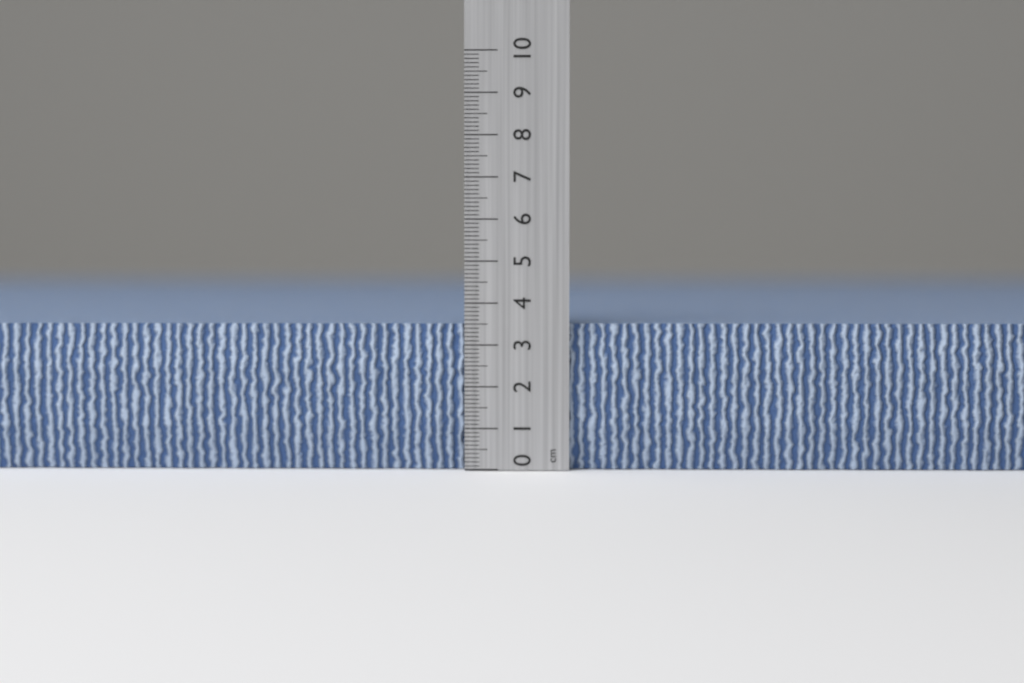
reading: 3.5 cm
